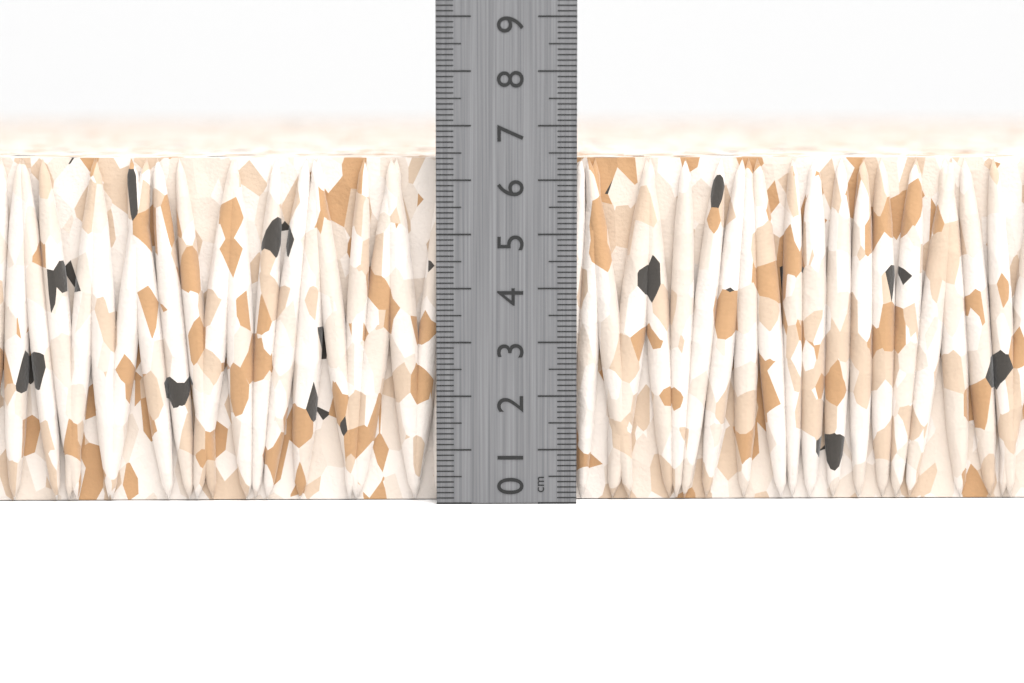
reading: 6.4 cm
